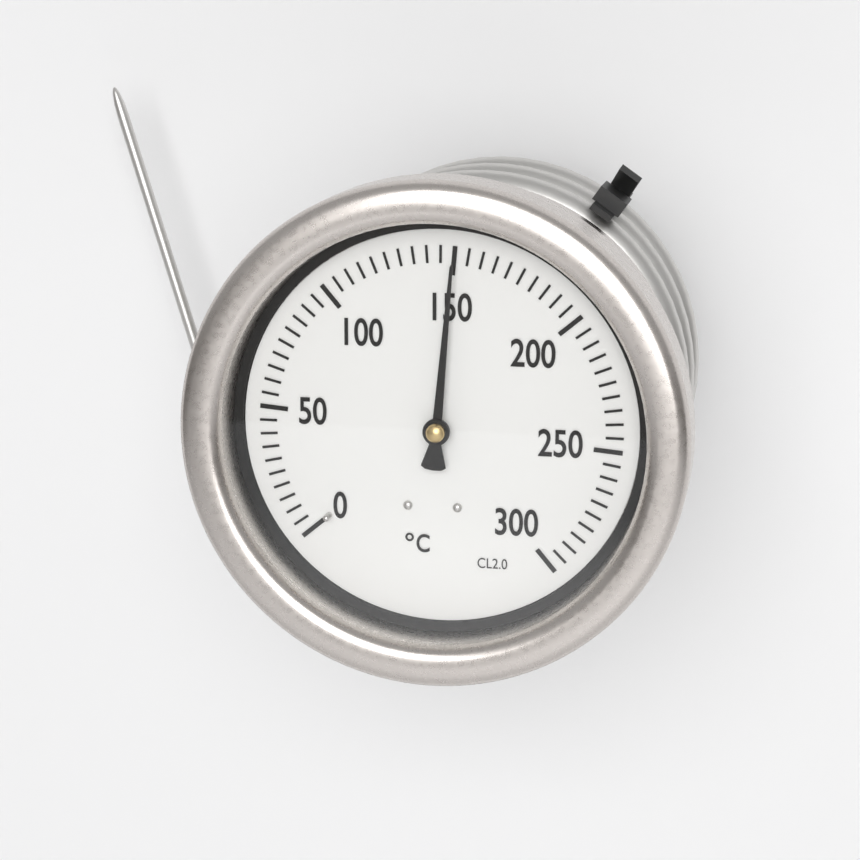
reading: 150 °C
